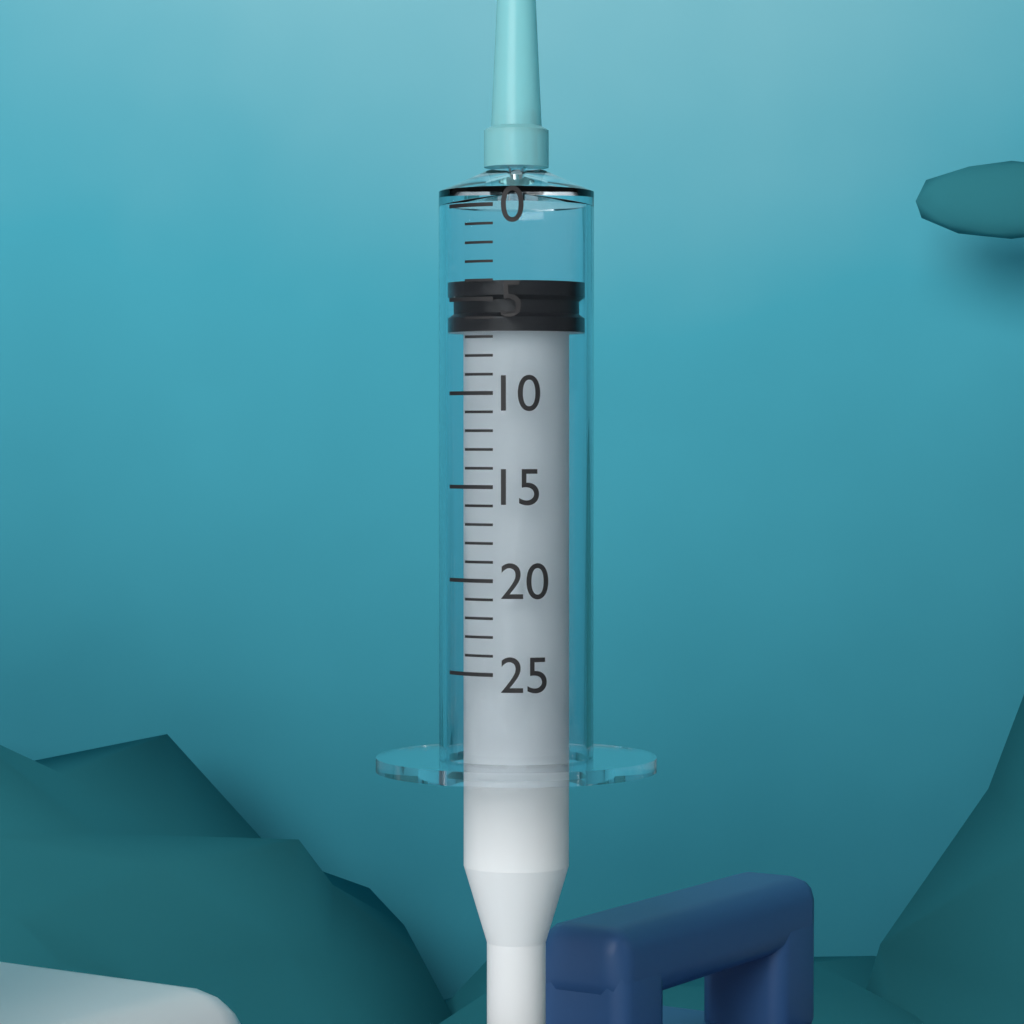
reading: 4 (no unit)
